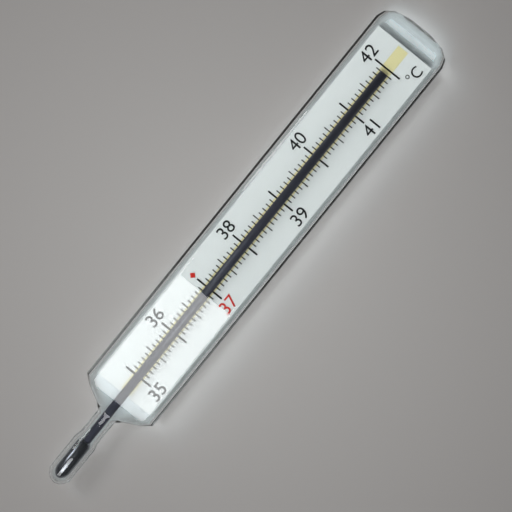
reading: 41.9 °C
